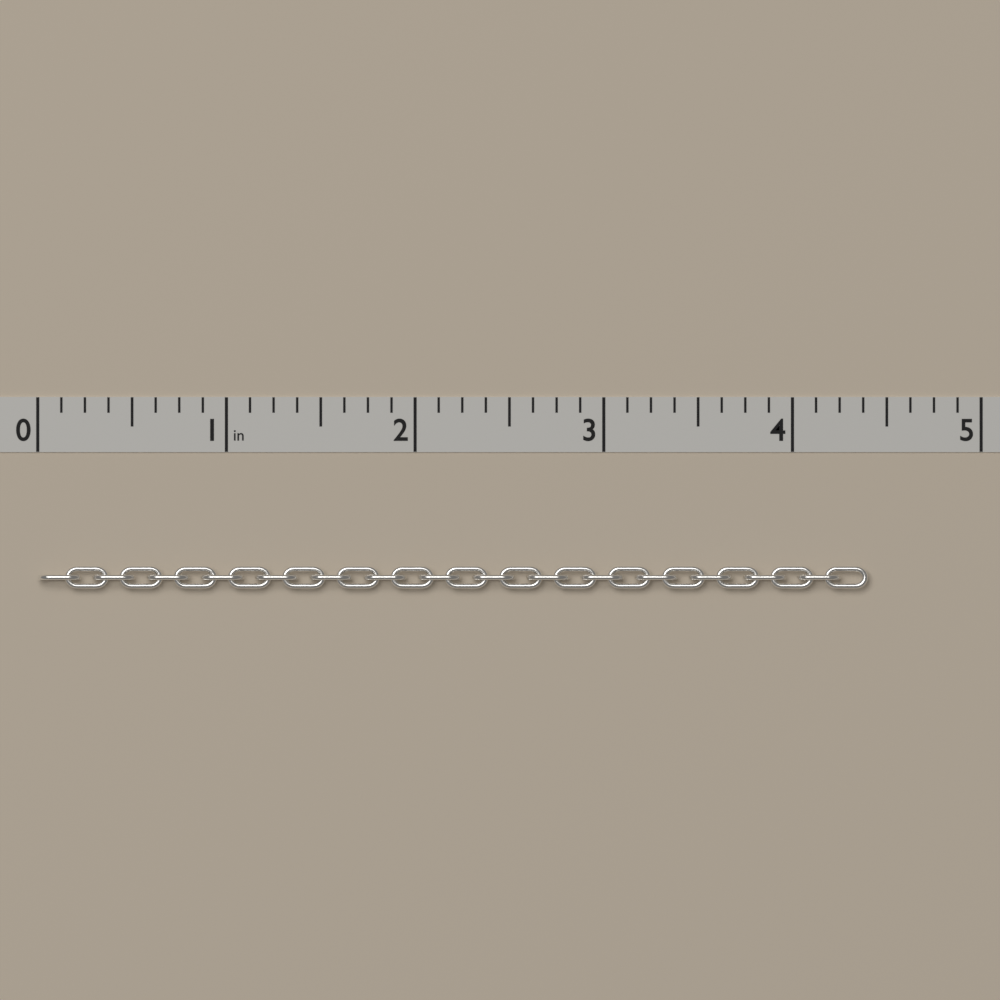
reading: 4.400 in
